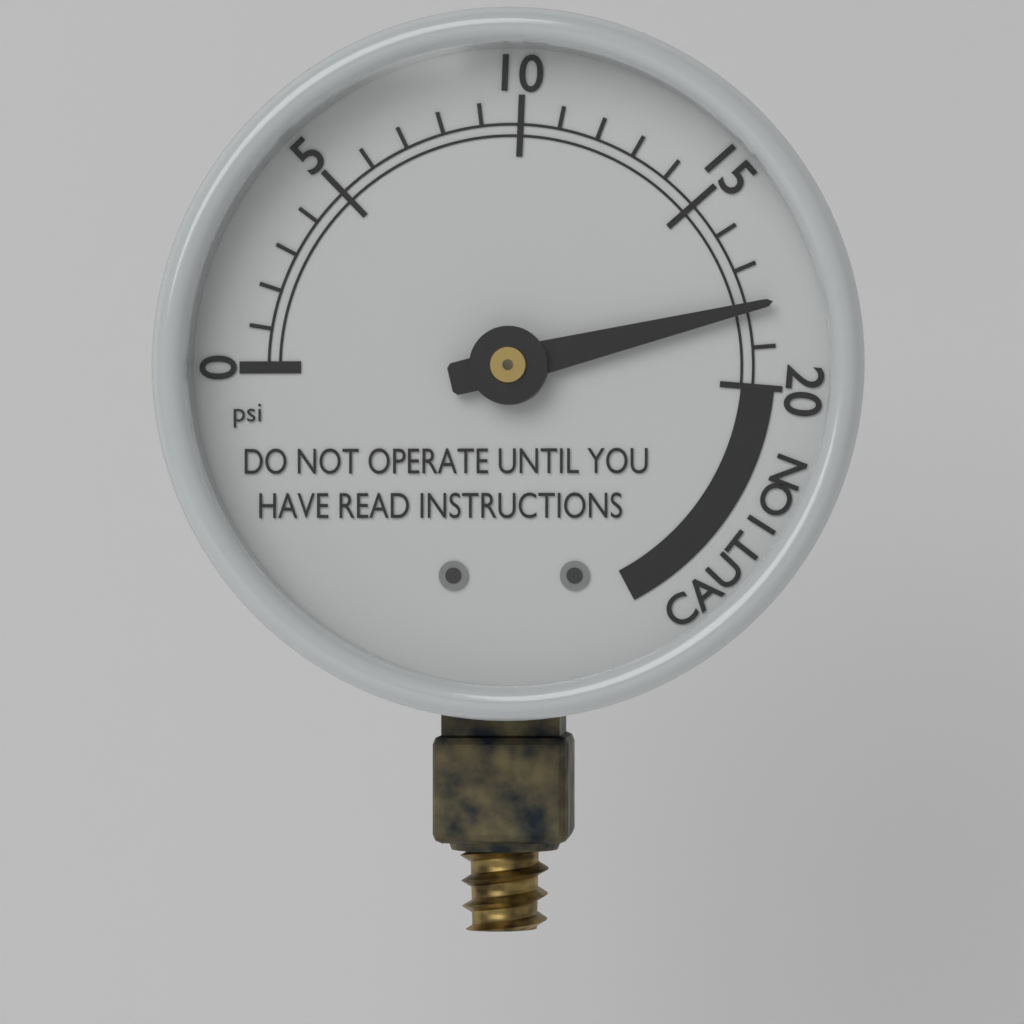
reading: 18 psi
